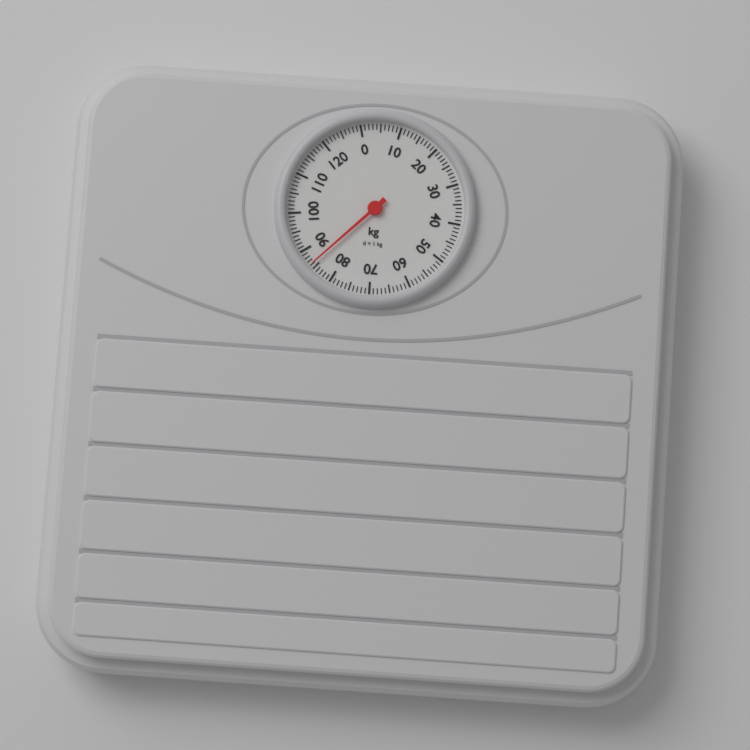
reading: 86 kg
